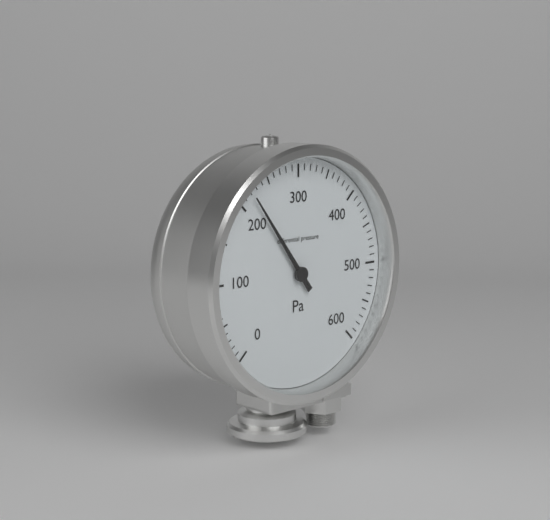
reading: 220 Pa
